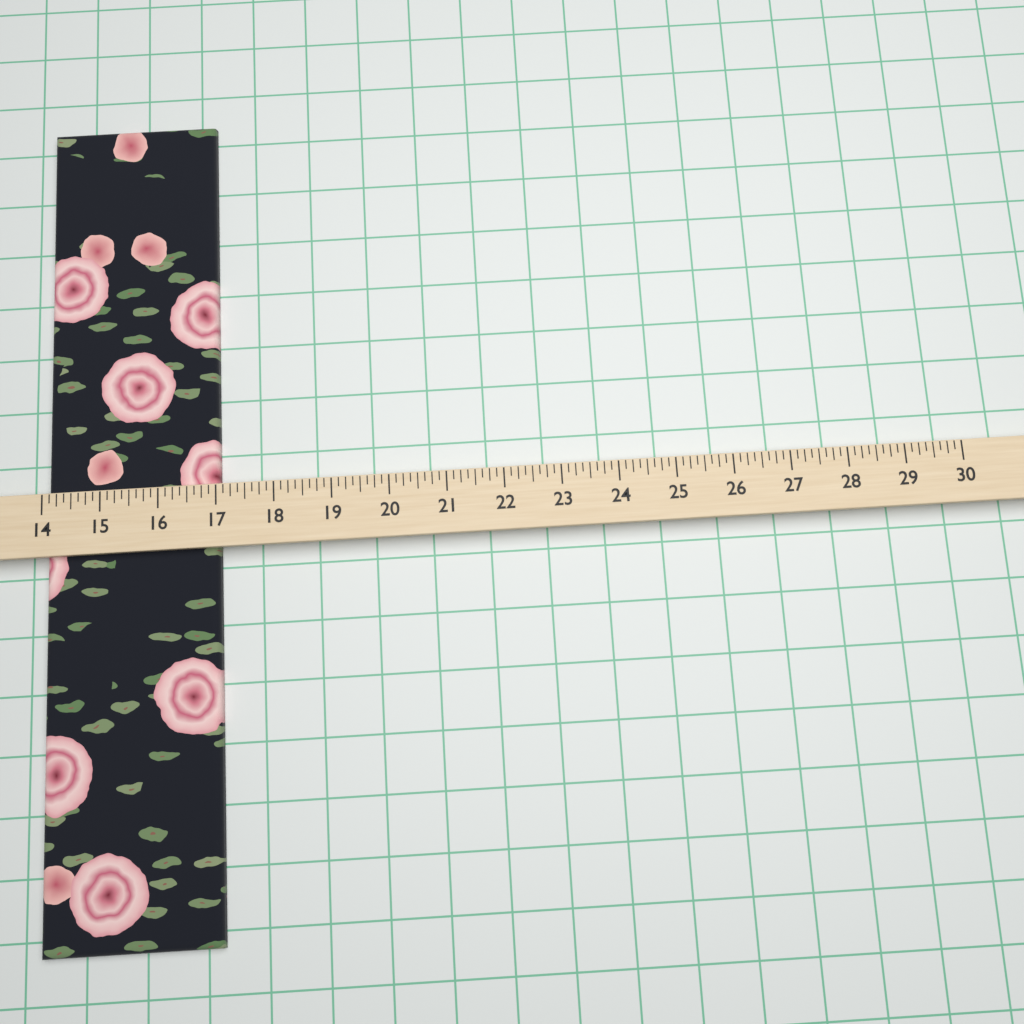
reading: 17.000 (no unit)
